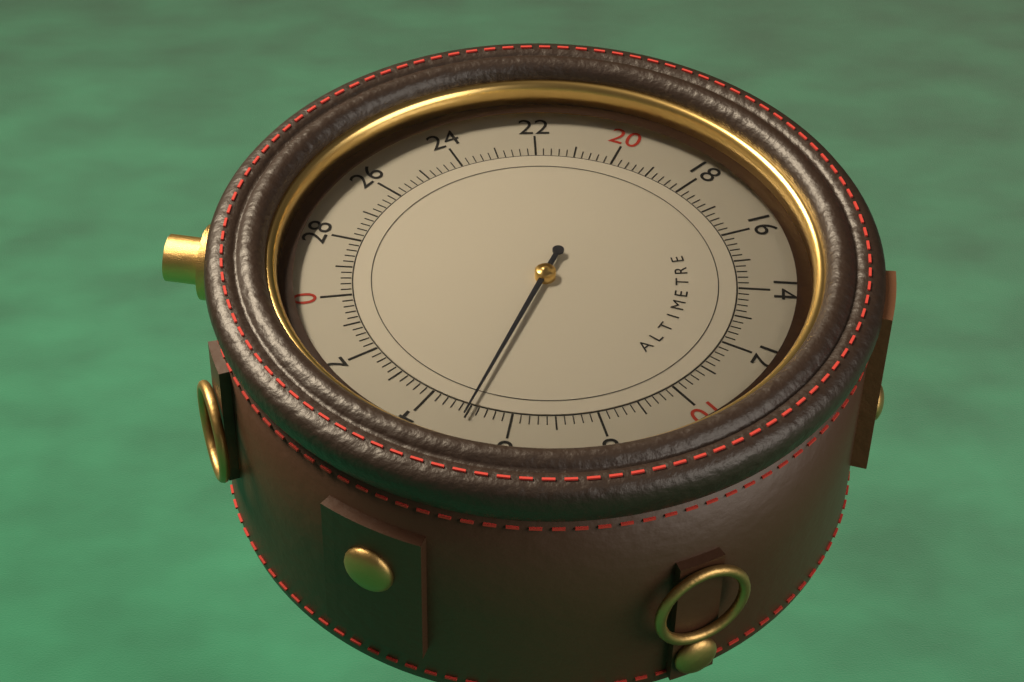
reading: 5.0 (no unit)
